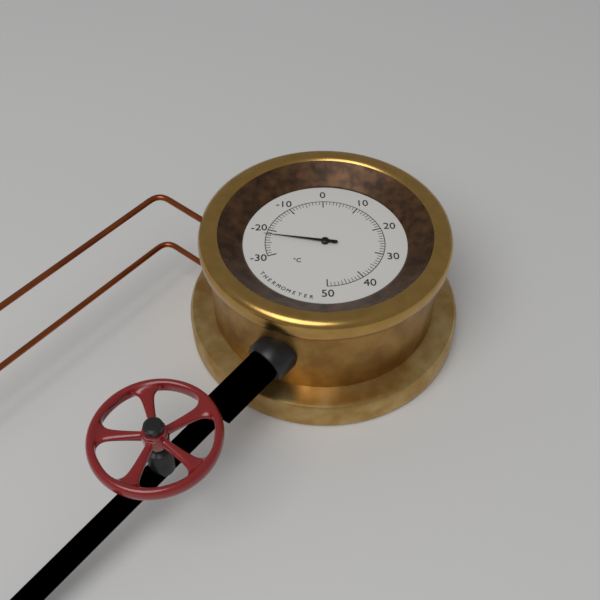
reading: -22 °C
